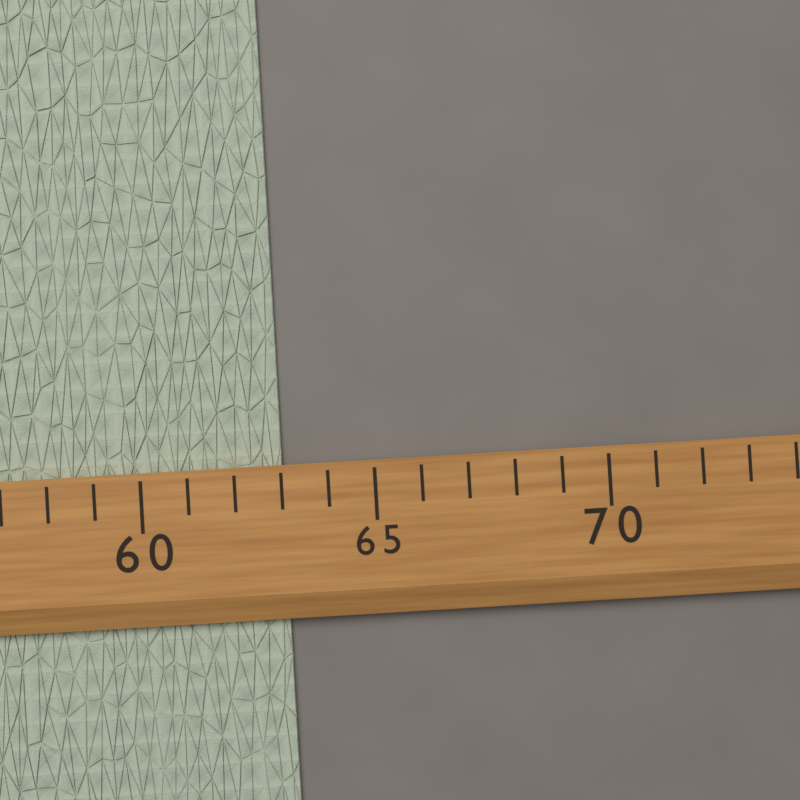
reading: 63 (no unit)
